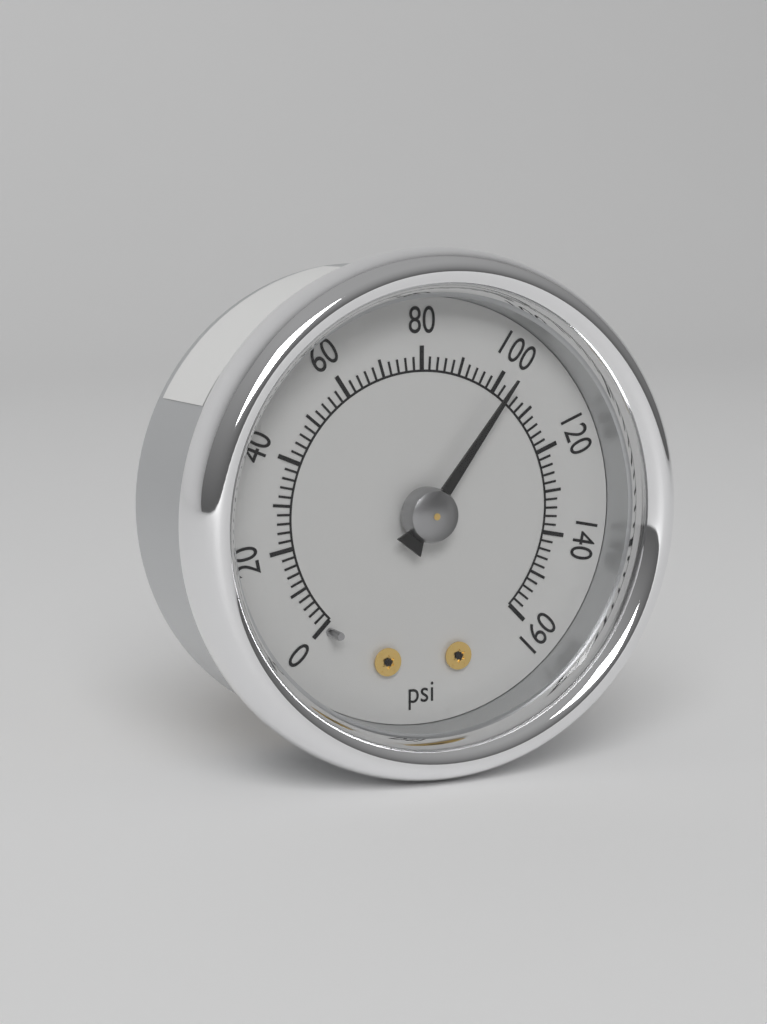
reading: 102 psi
